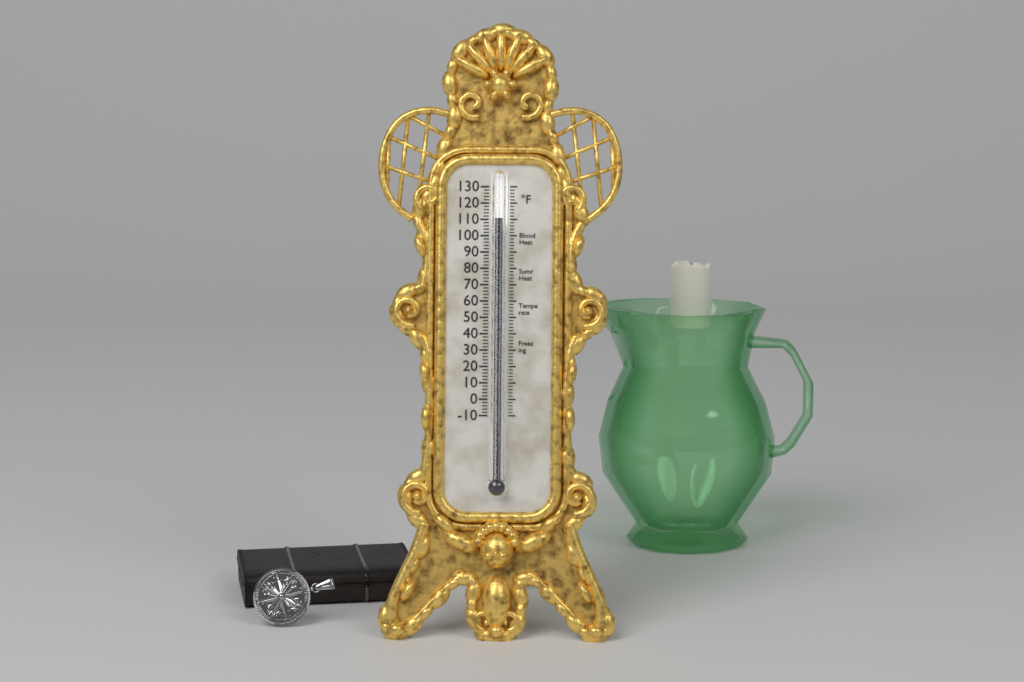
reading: 110 °F
